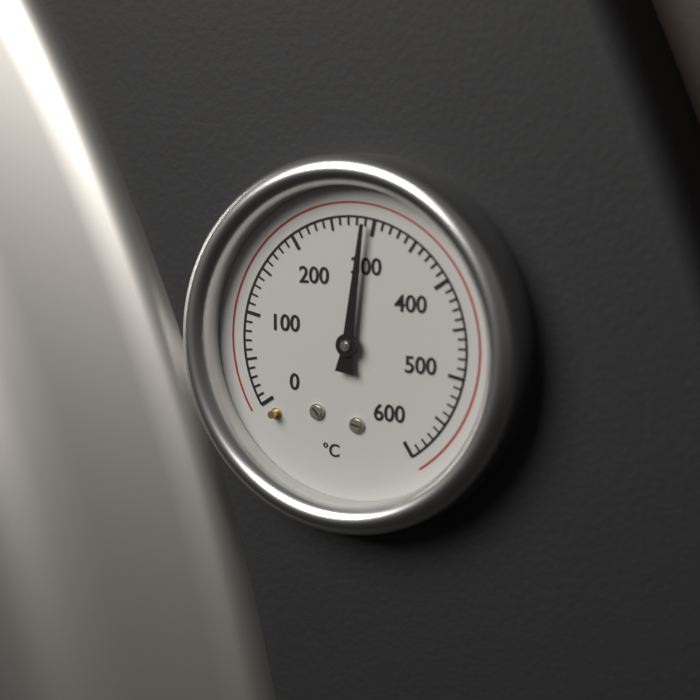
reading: 290 °C
